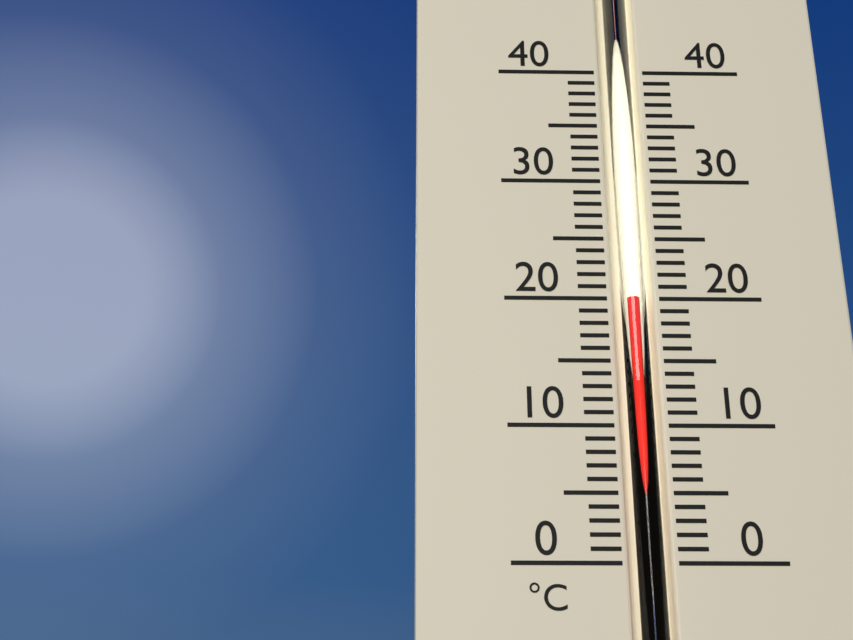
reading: 20 °C
